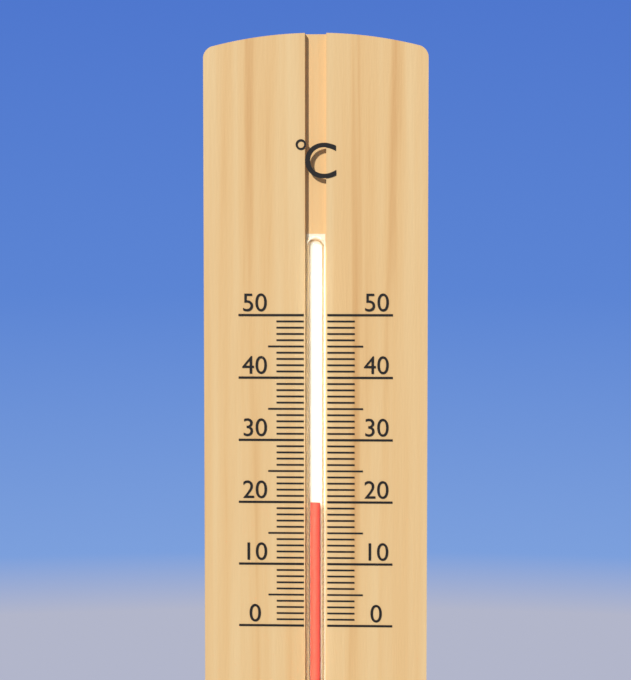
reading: 20 °C
